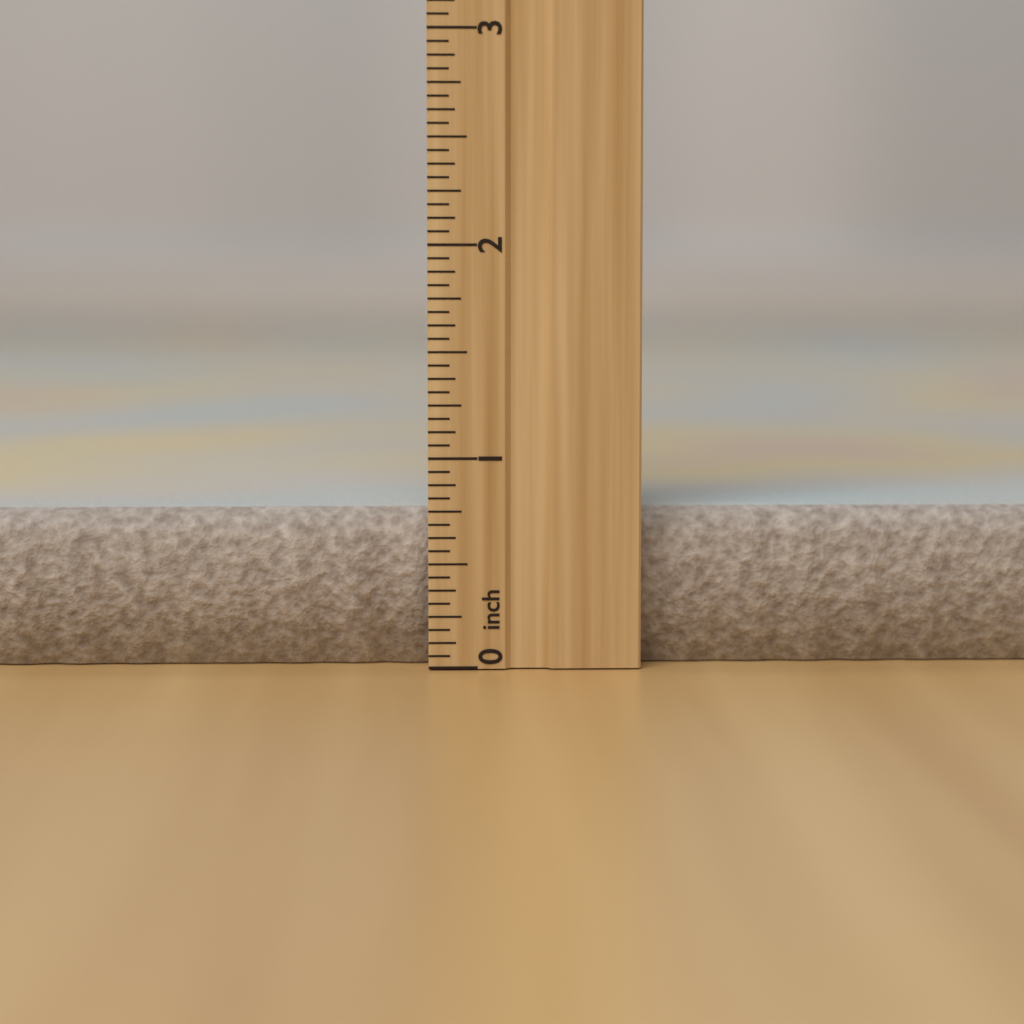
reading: 0.7500 inch
